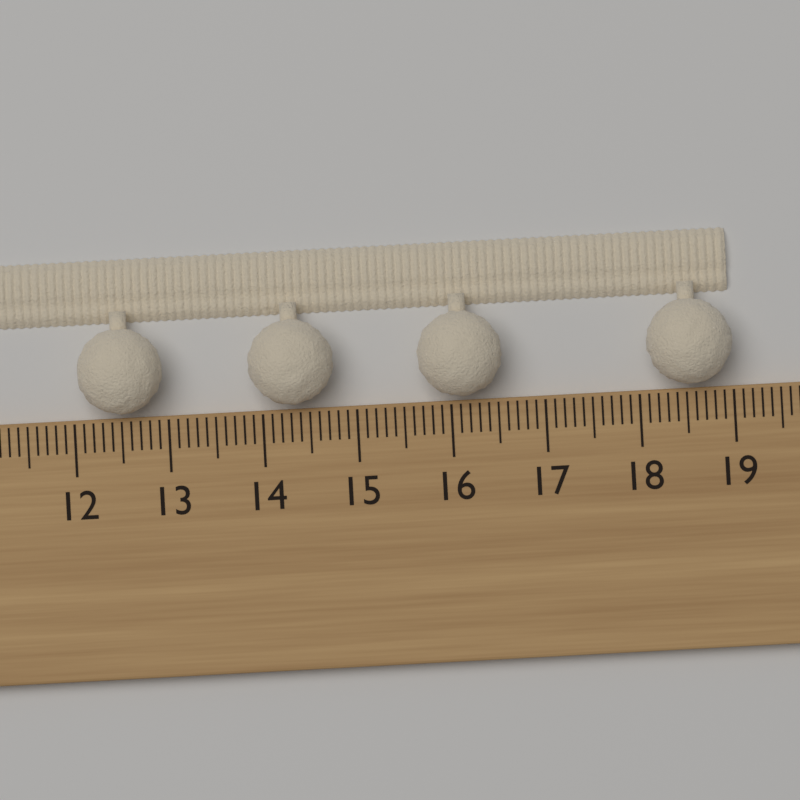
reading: 19.0 cm
